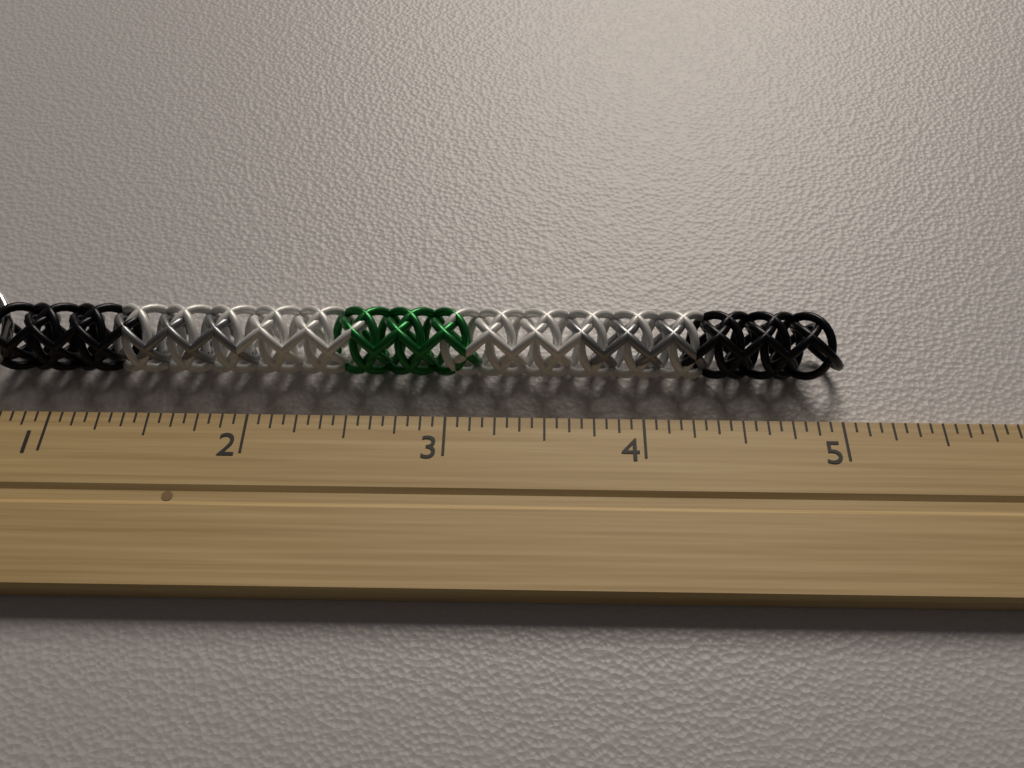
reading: 5.0625 inch
